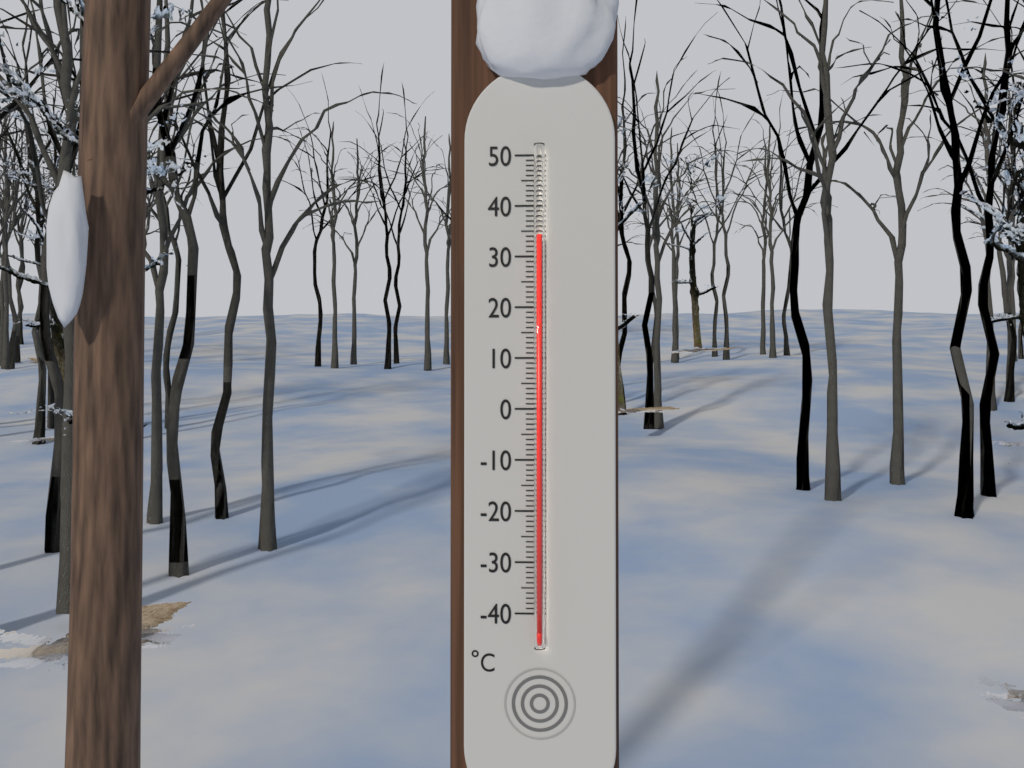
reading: 34 °C
